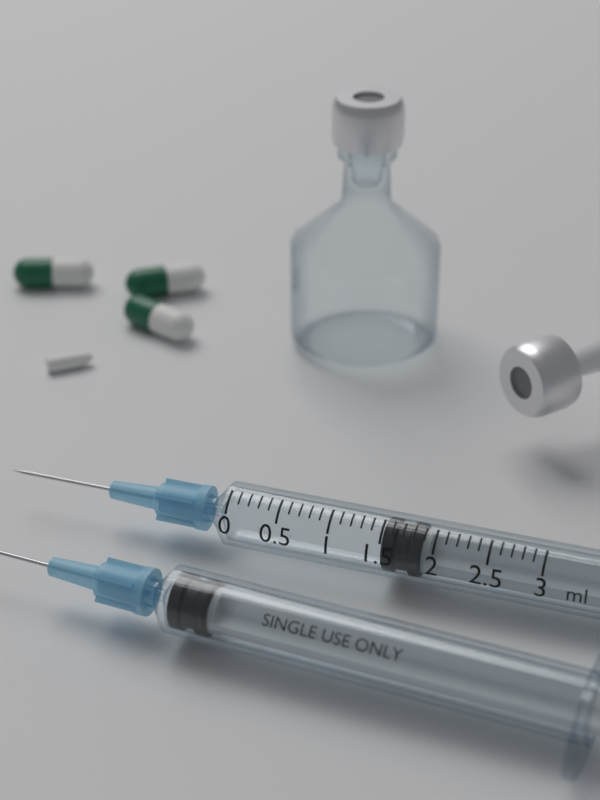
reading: 1.5 ml
